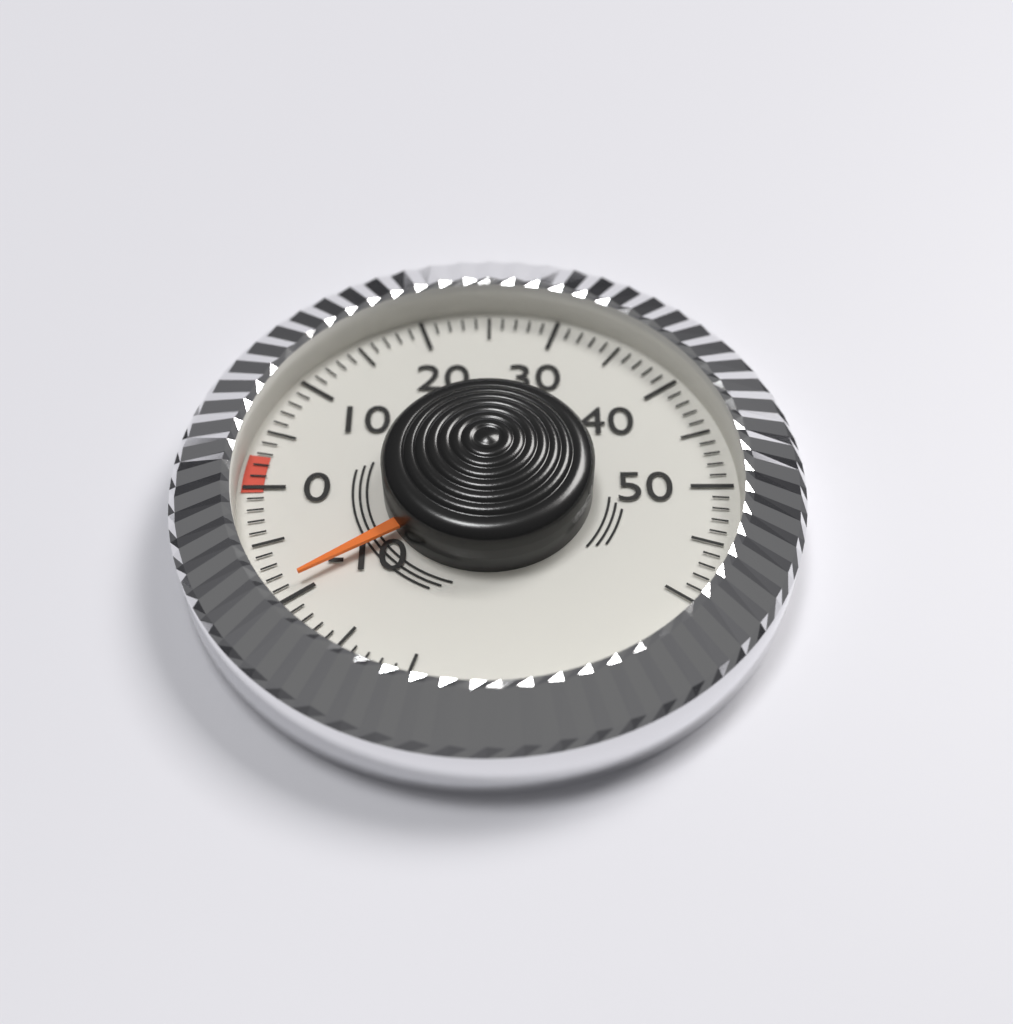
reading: -9 (no unit)
